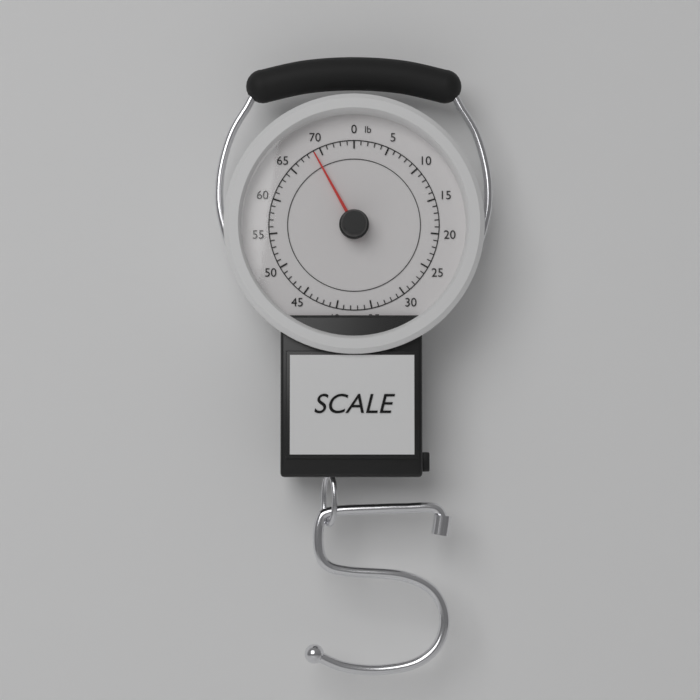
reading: 69 lb
